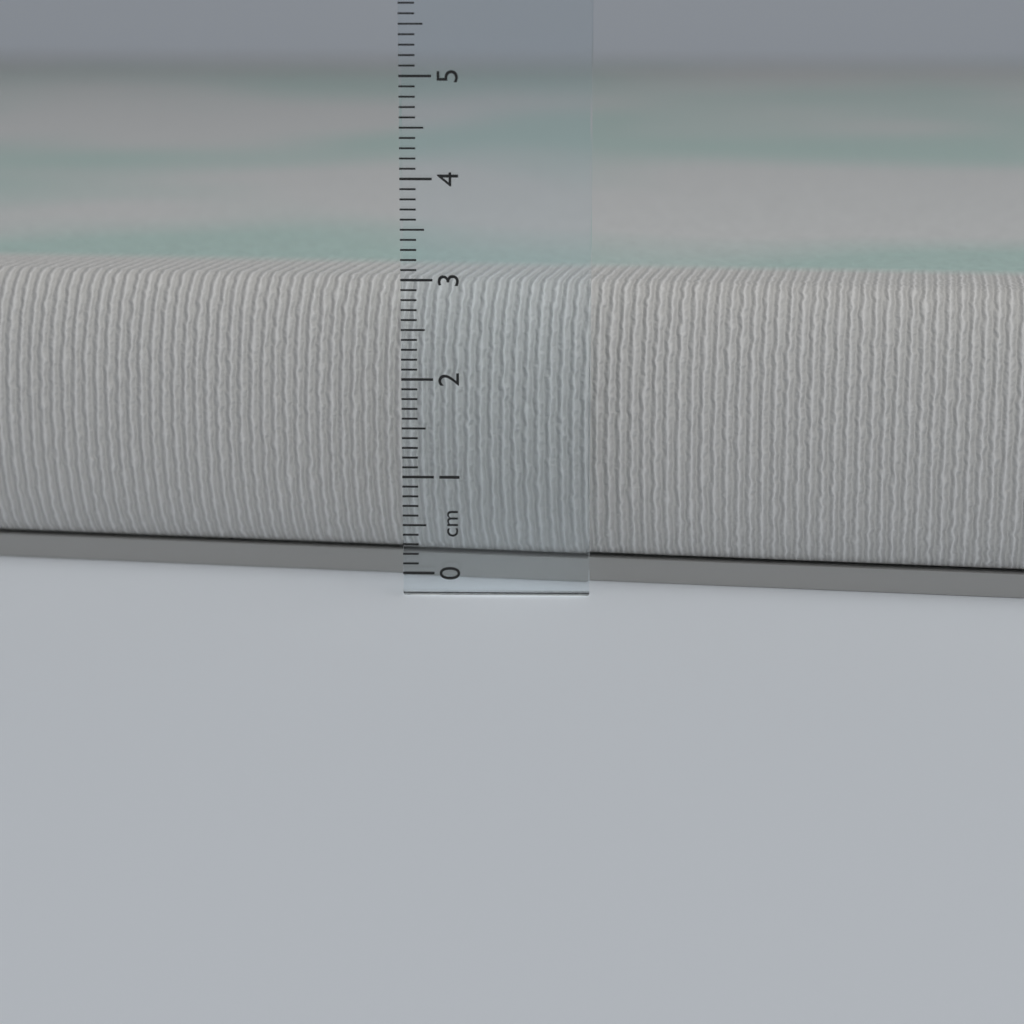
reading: 2.9 cm
